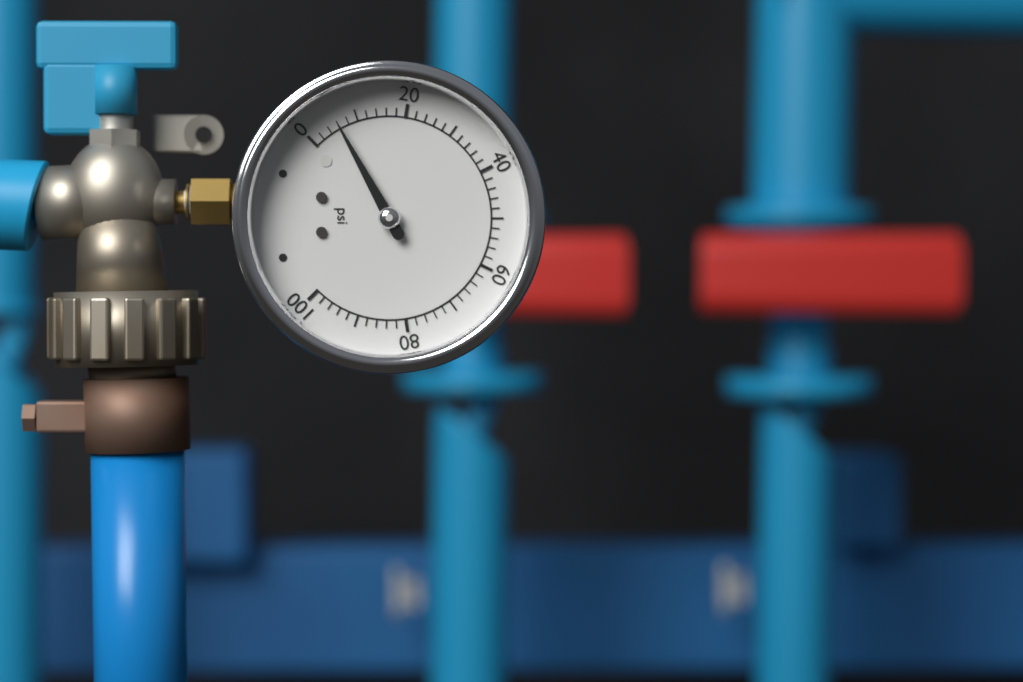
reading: 6 psi
